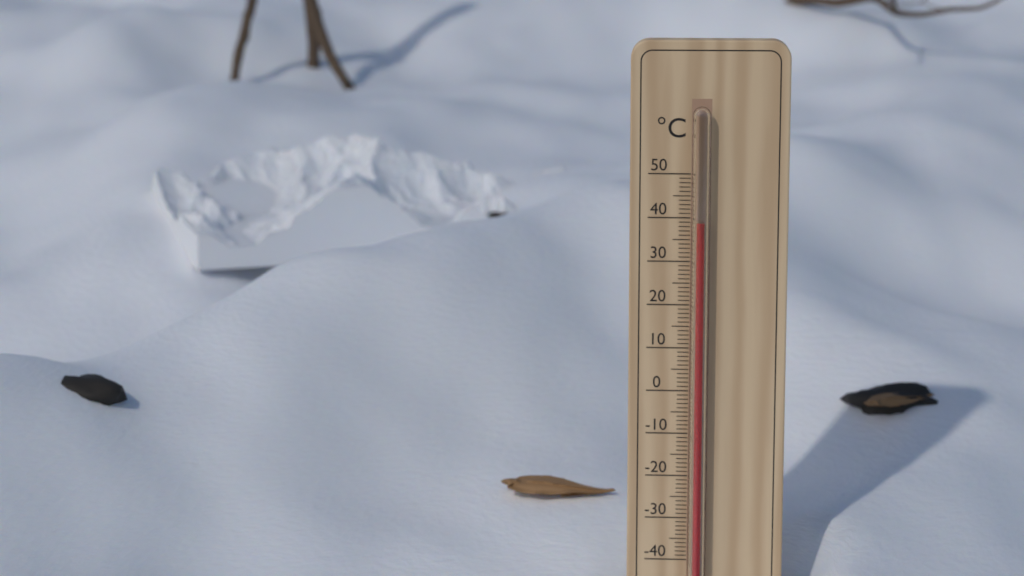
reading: 39 °C
